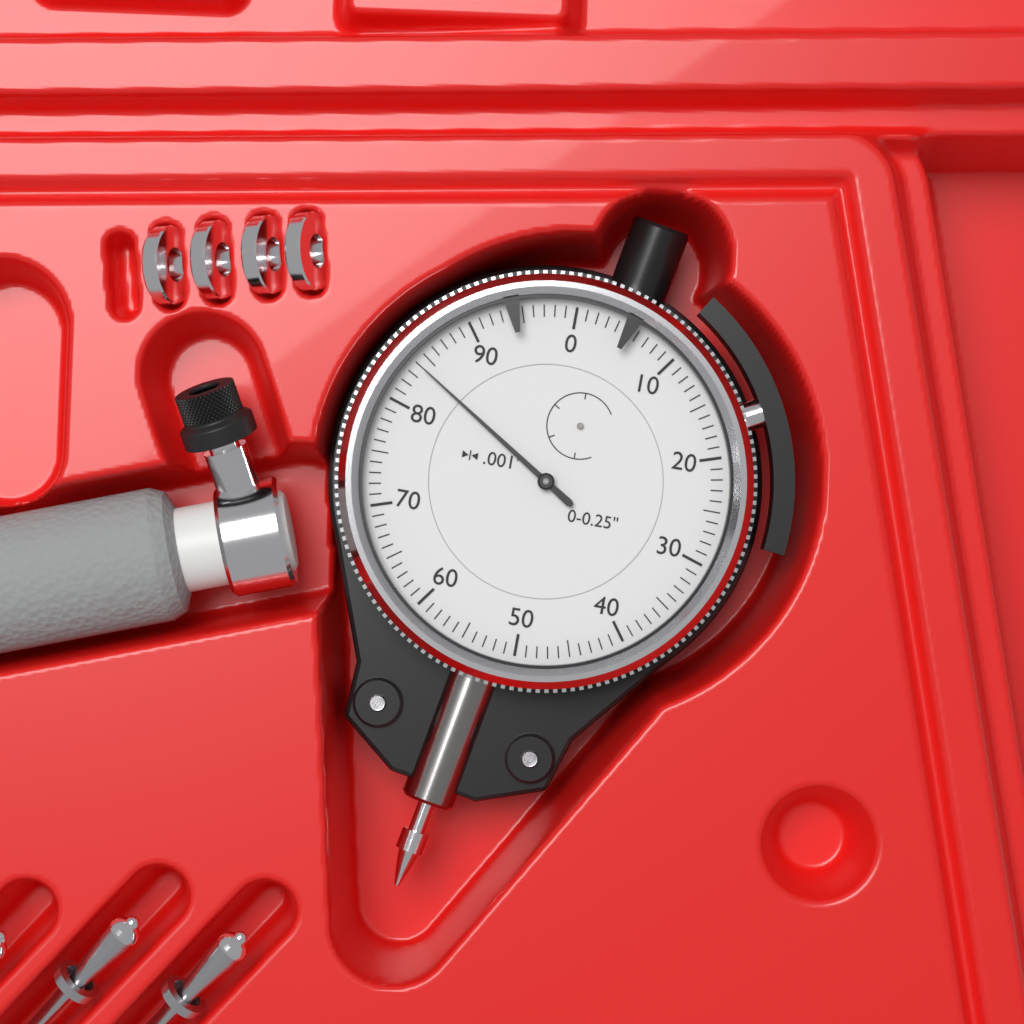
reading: 0.084 in
